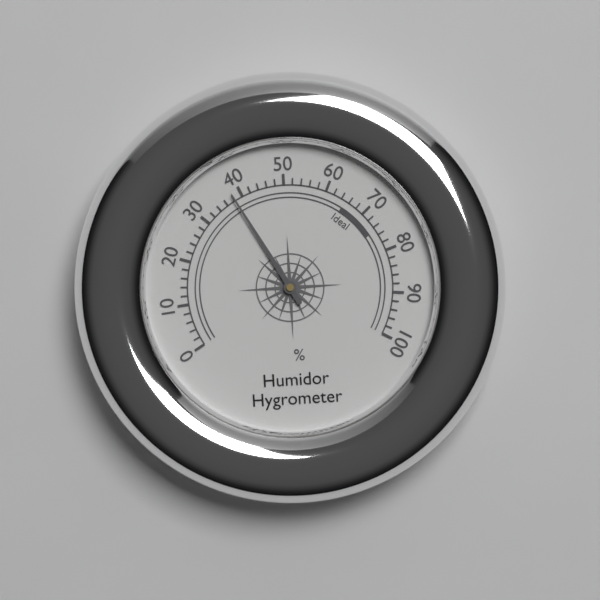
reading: 38 %
